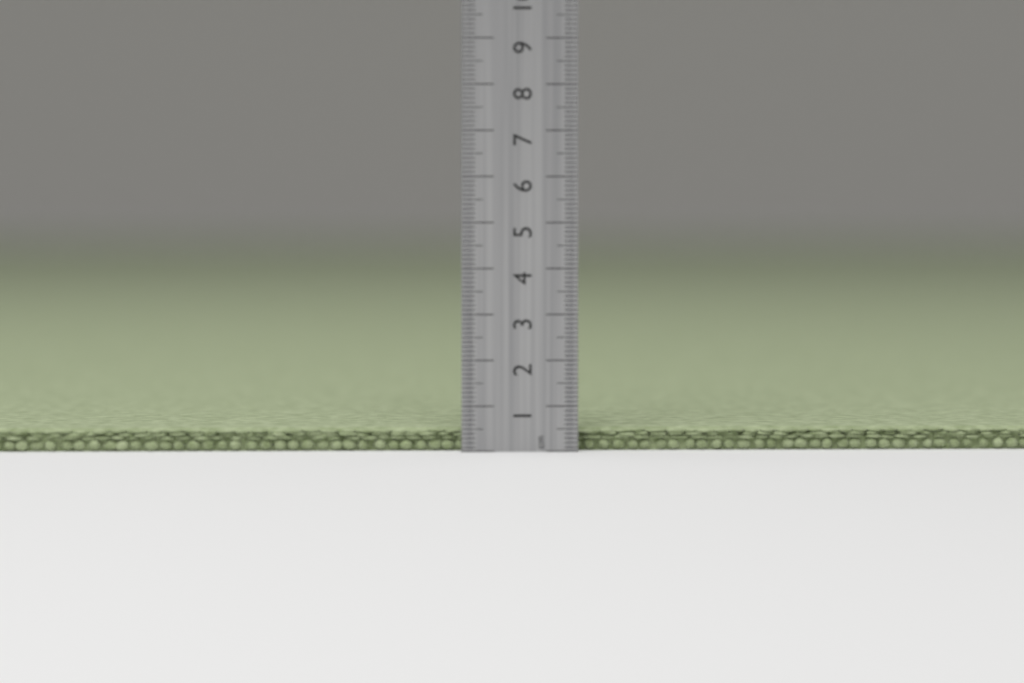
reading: 0.5 cm
